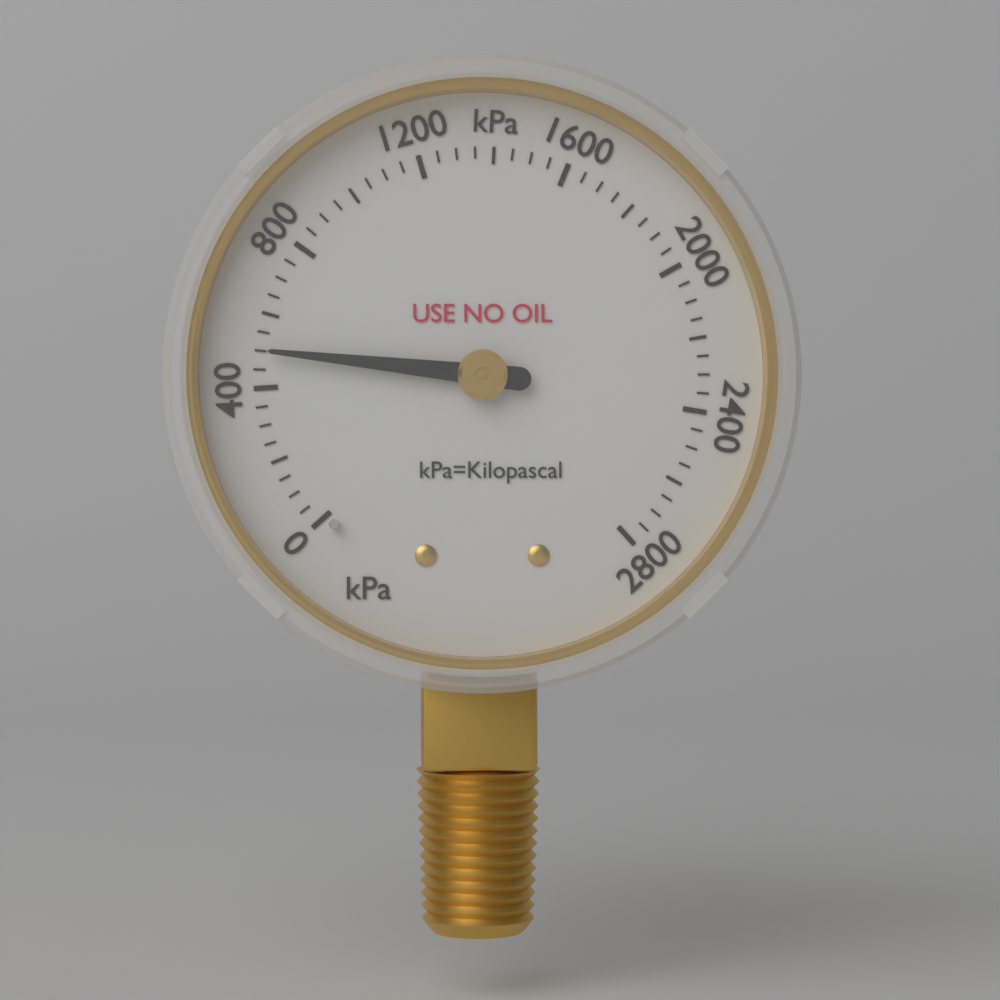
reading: 500 kPa
